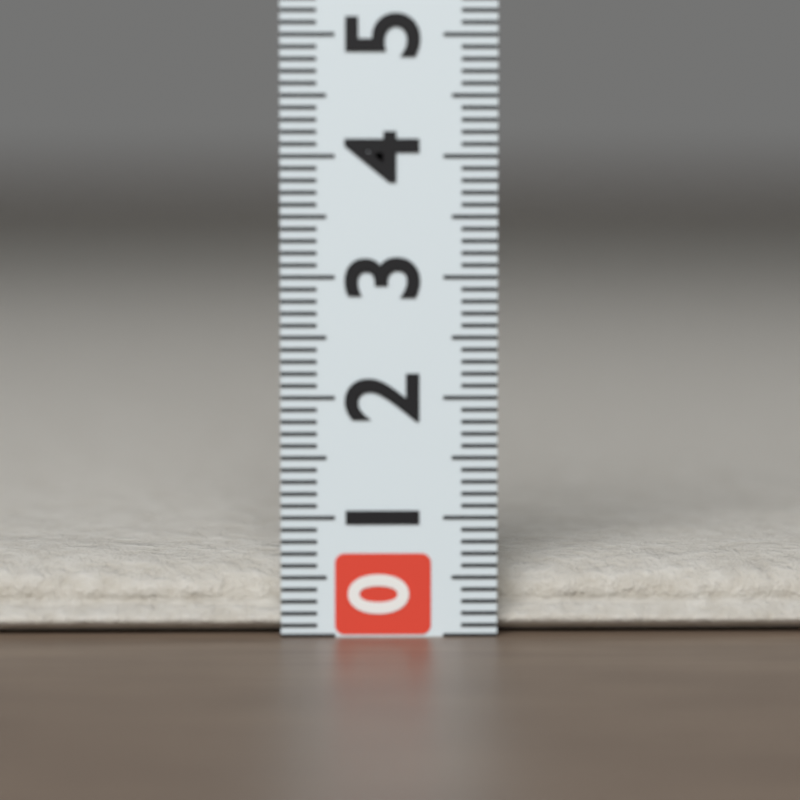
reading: 0.6 (no unit)
